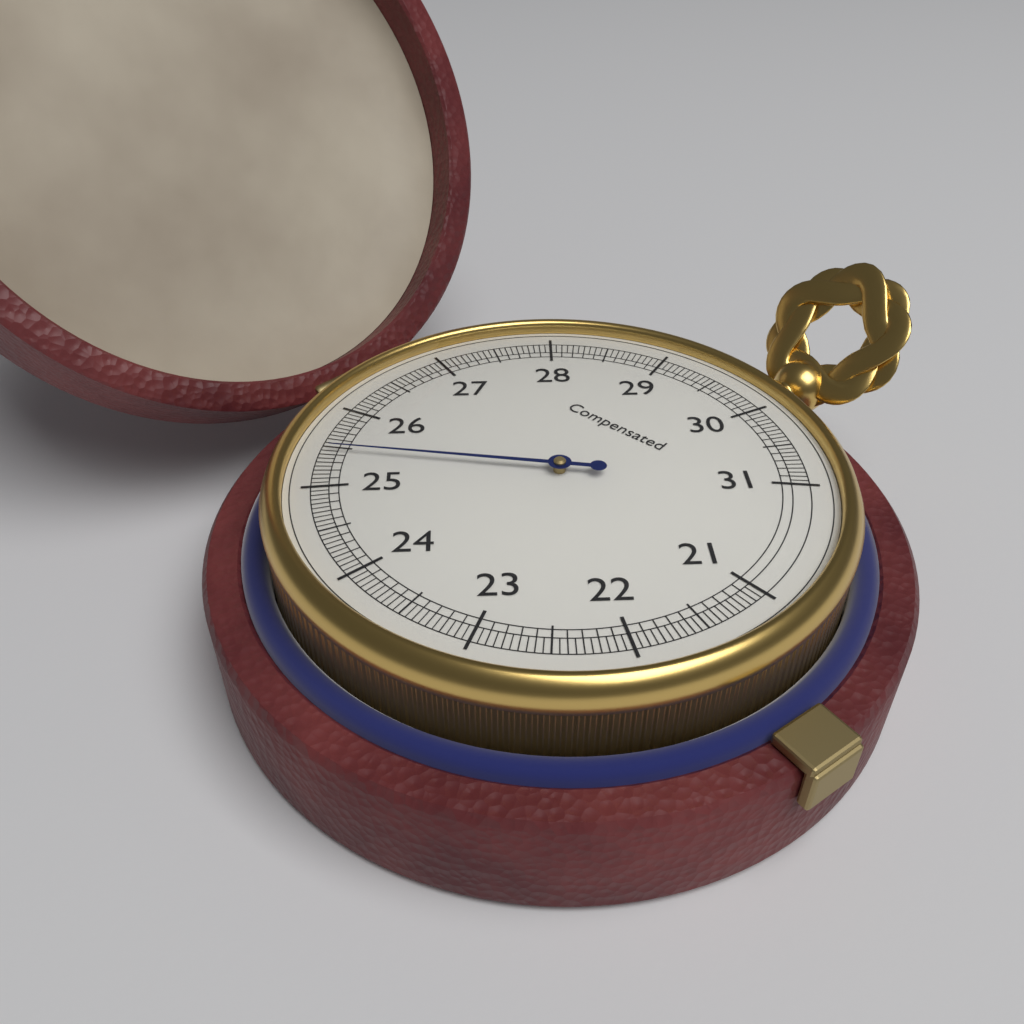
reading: 25.45 (no unit)
